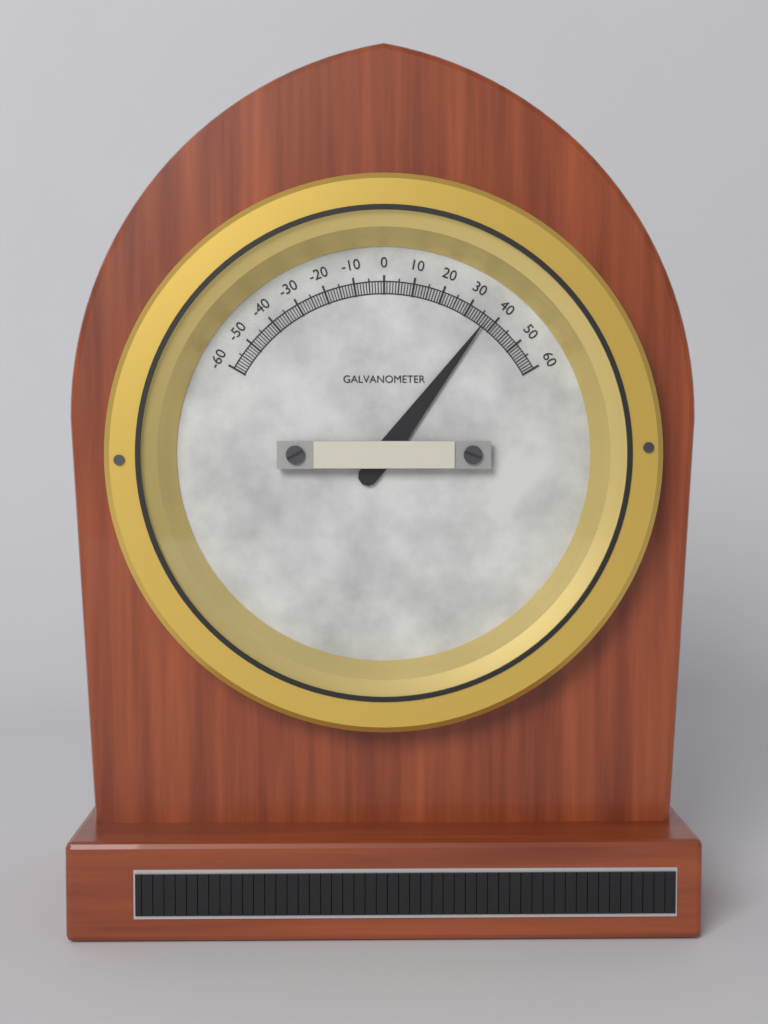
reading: 37 (no unit)
